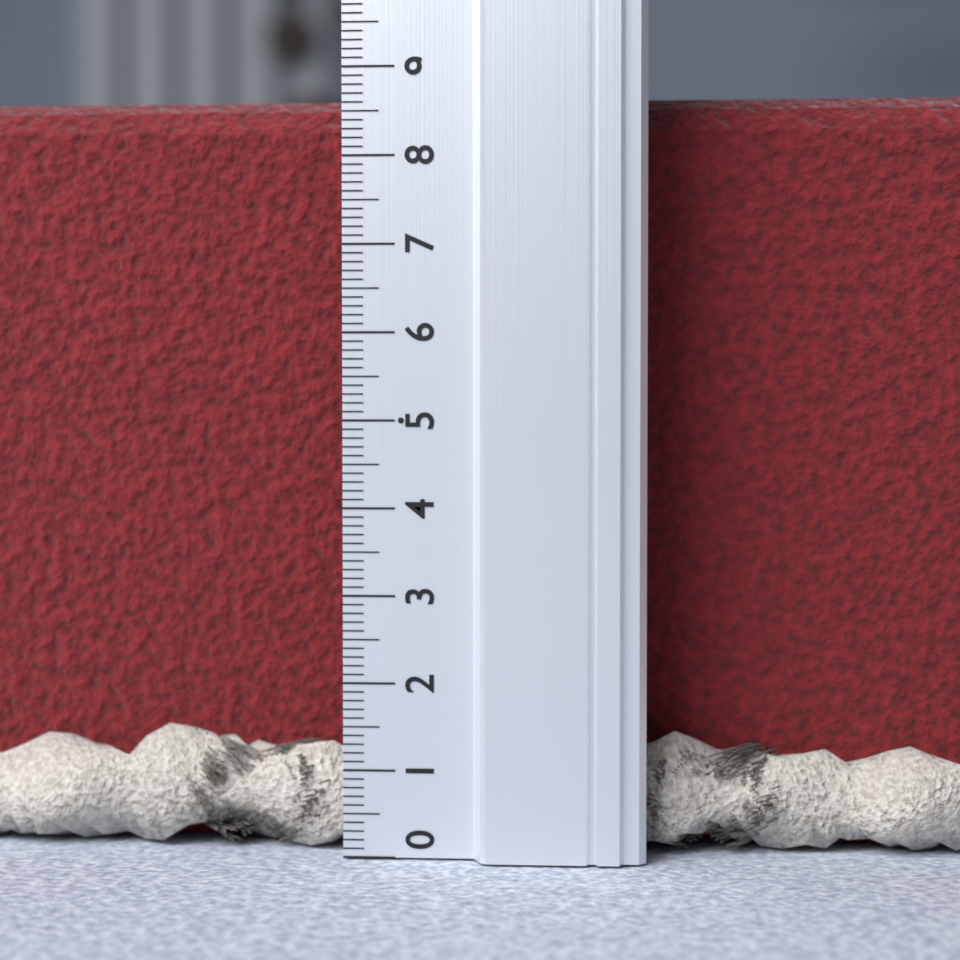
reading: 8.8 (no unit)
